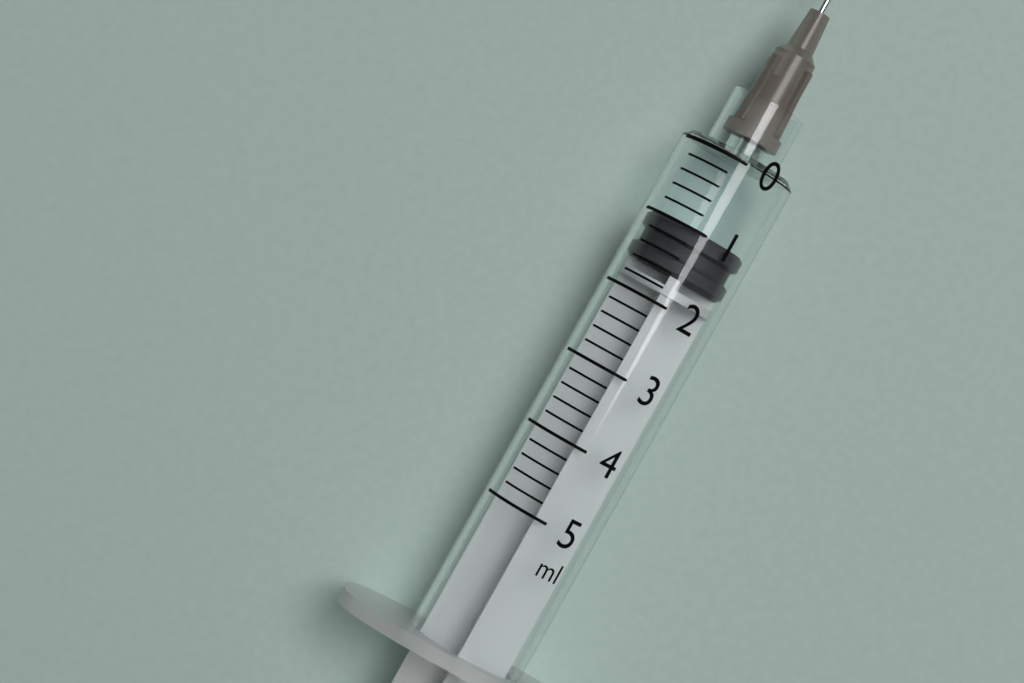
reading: 1.0 ml
